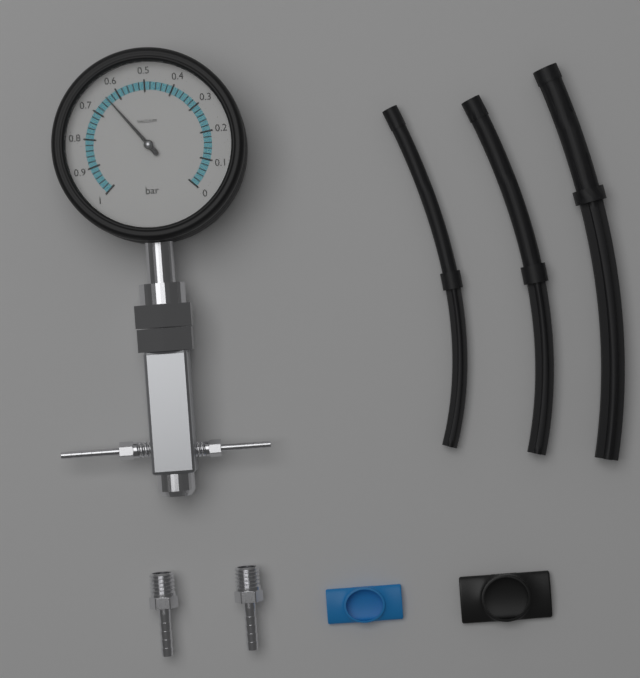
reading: 0.64 bar
